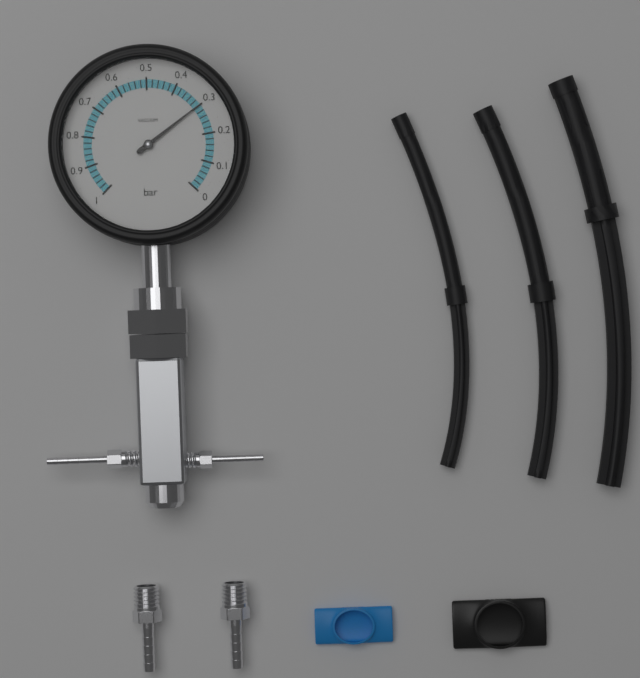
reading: 0.30 bar
